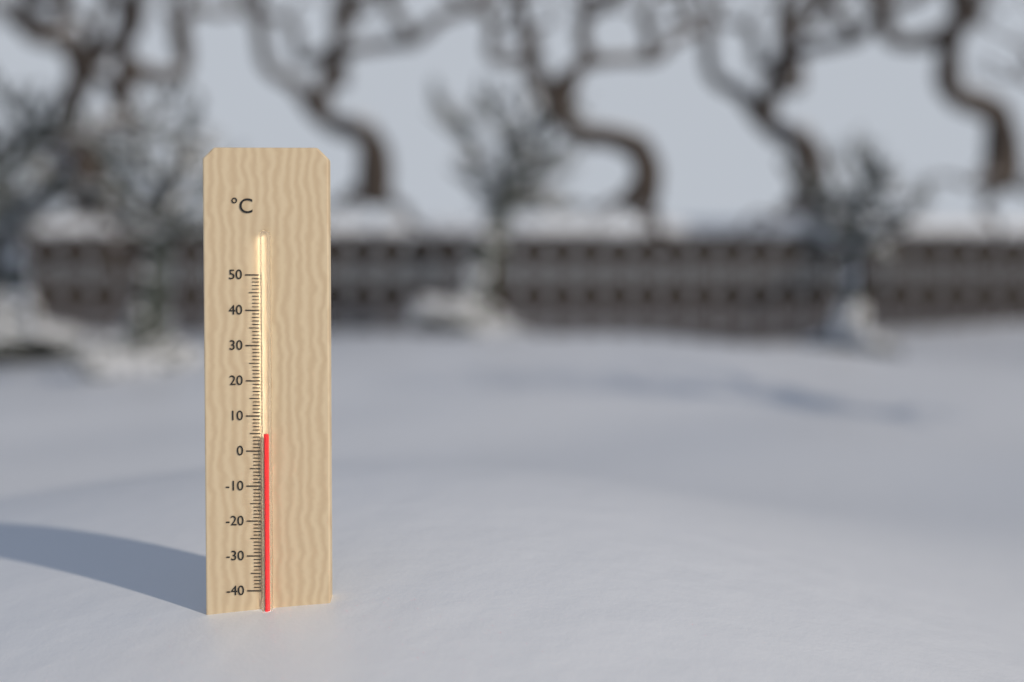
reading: 5 °C
